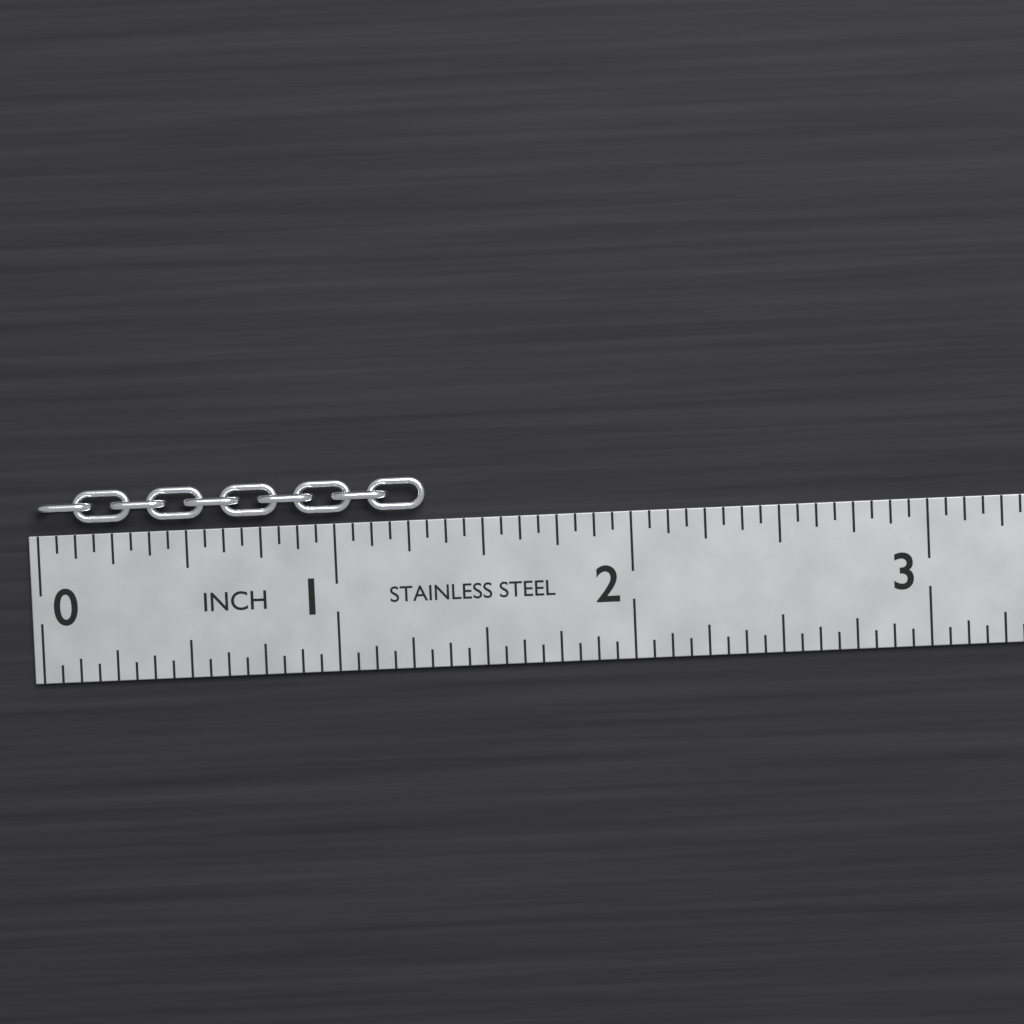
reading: 1.3125 in
